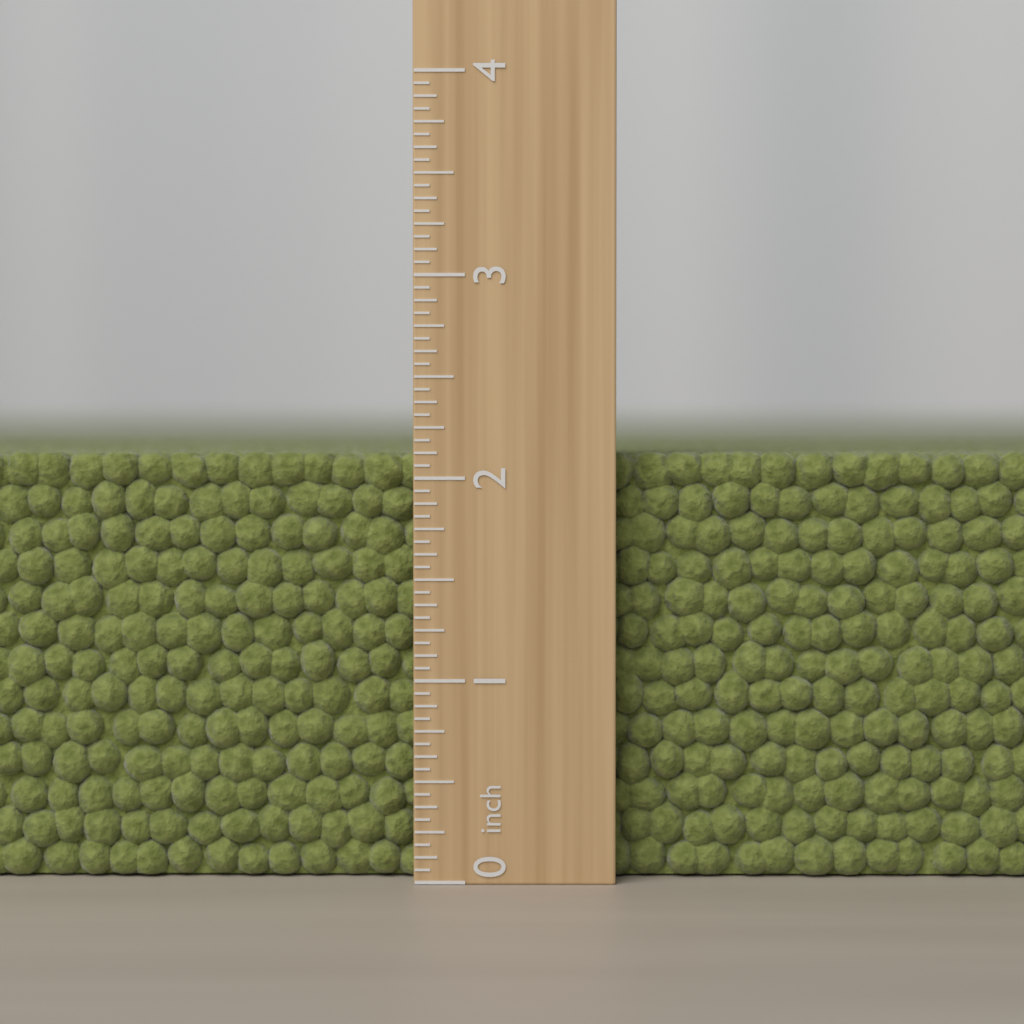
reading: 2.1250 inch
